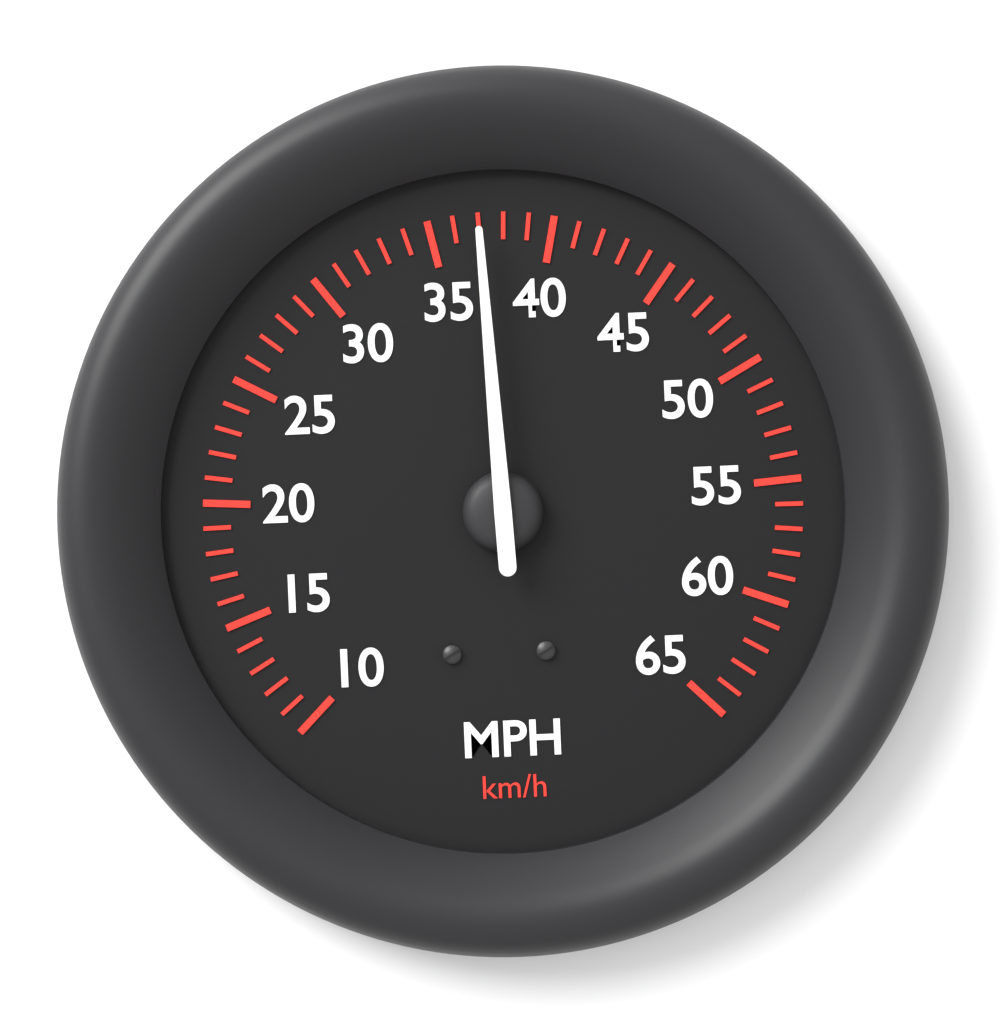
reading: 37 mph
